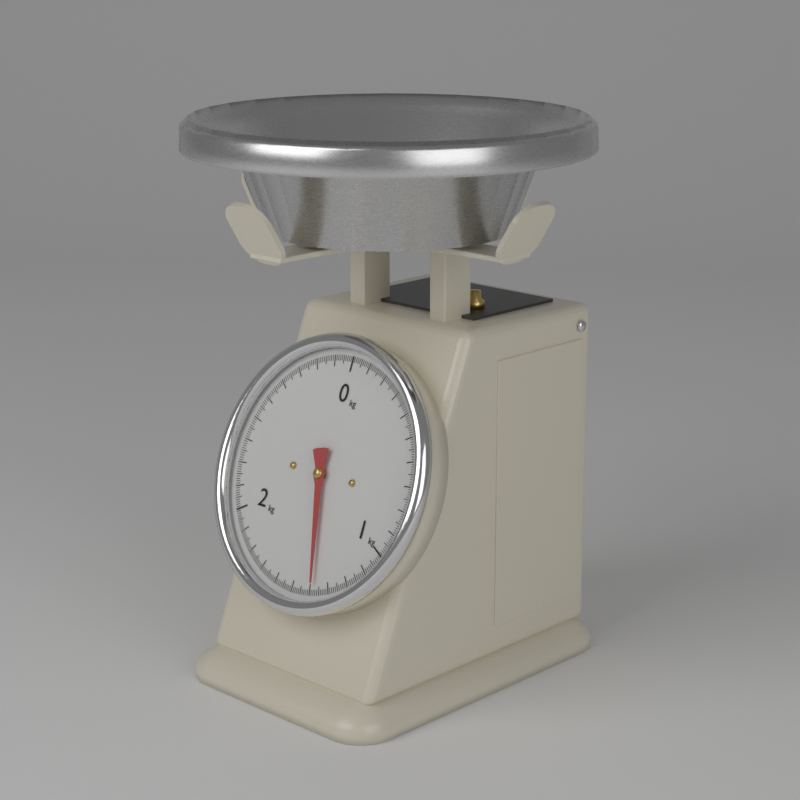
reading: 1.38 kg
